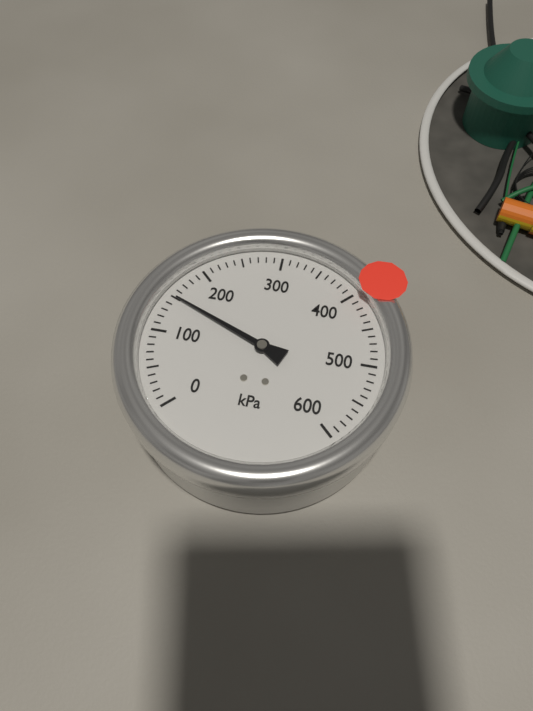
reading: 150 kPa
